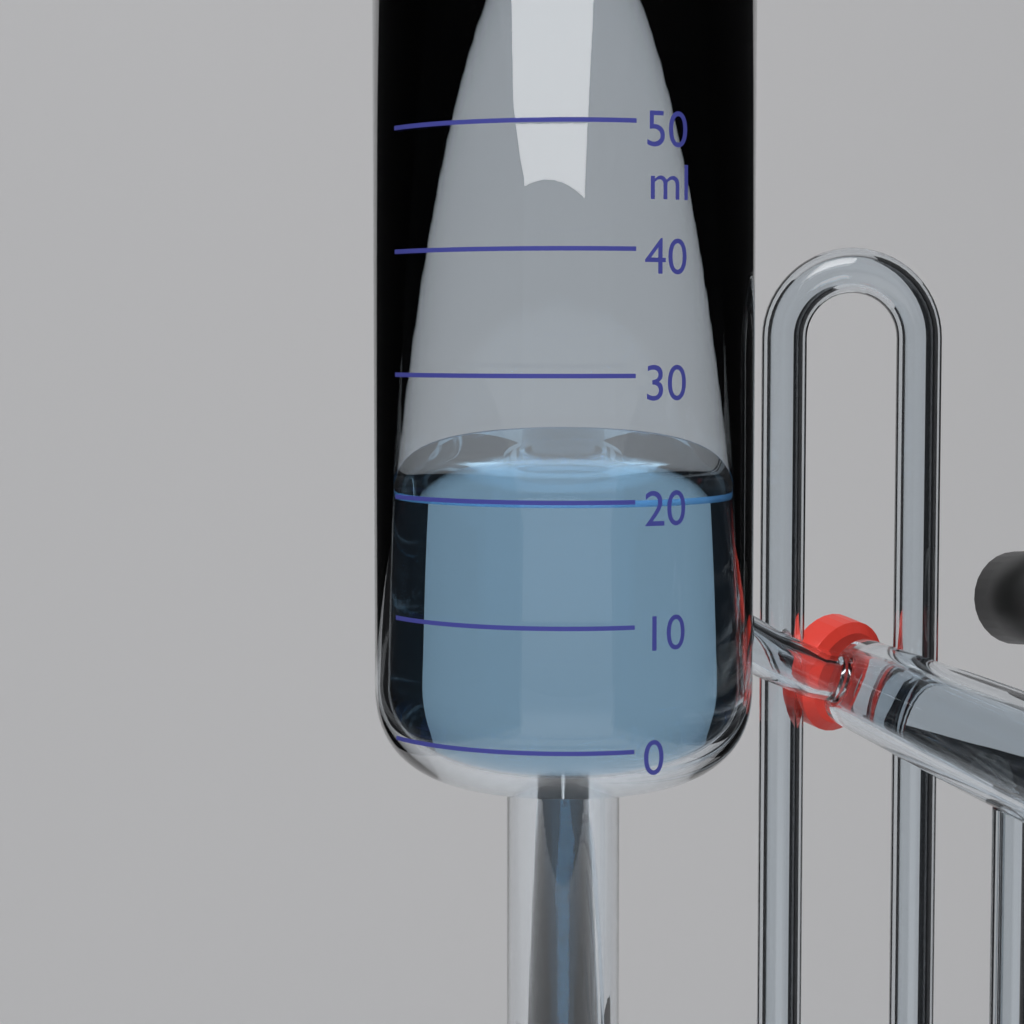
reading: 20 ml
